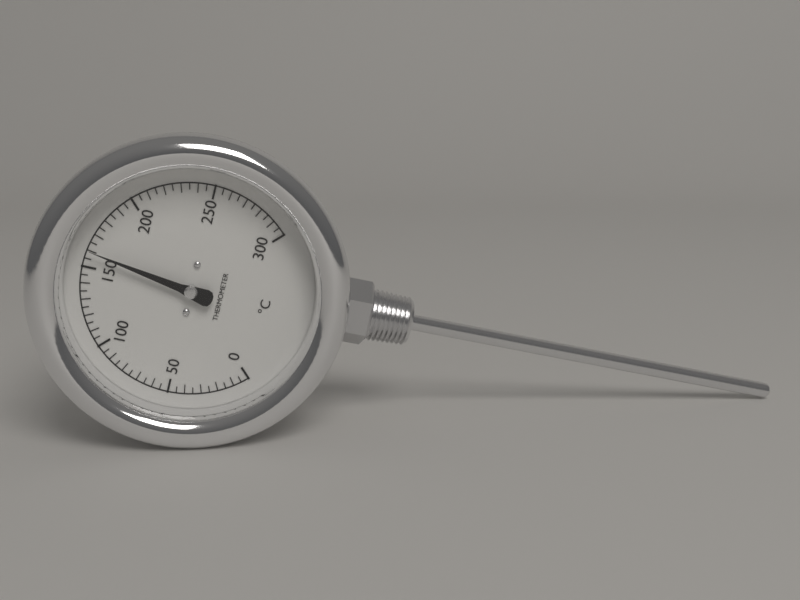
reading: 160 °C
